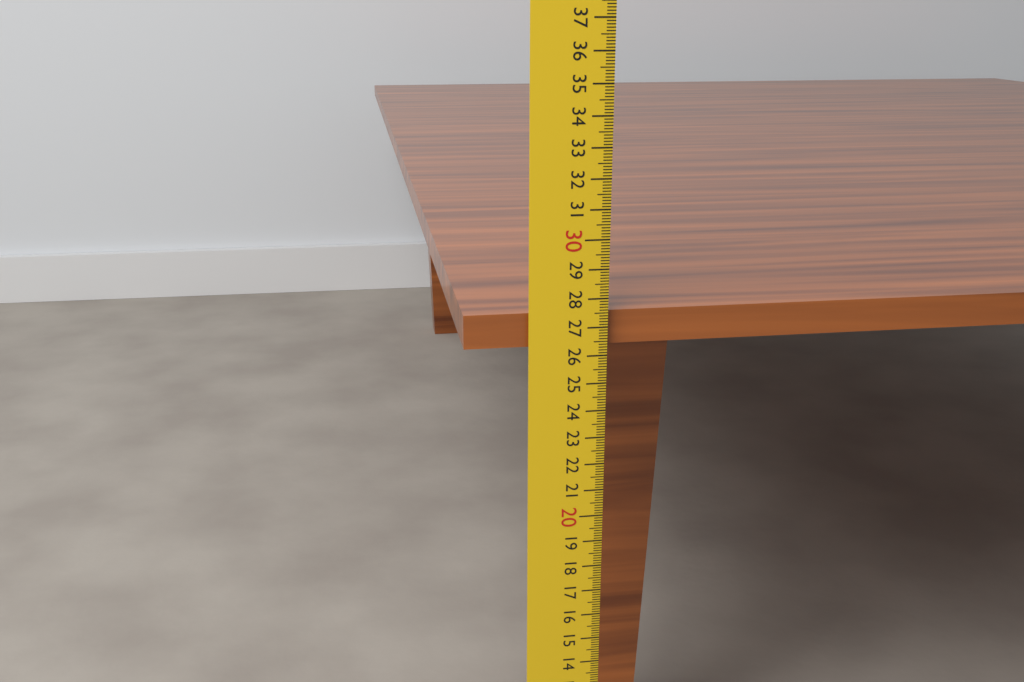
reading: 27.5 cm
